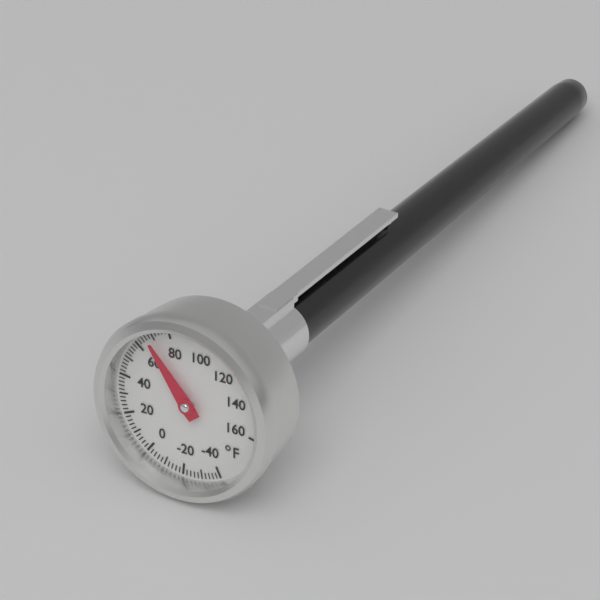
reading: 68 °F
